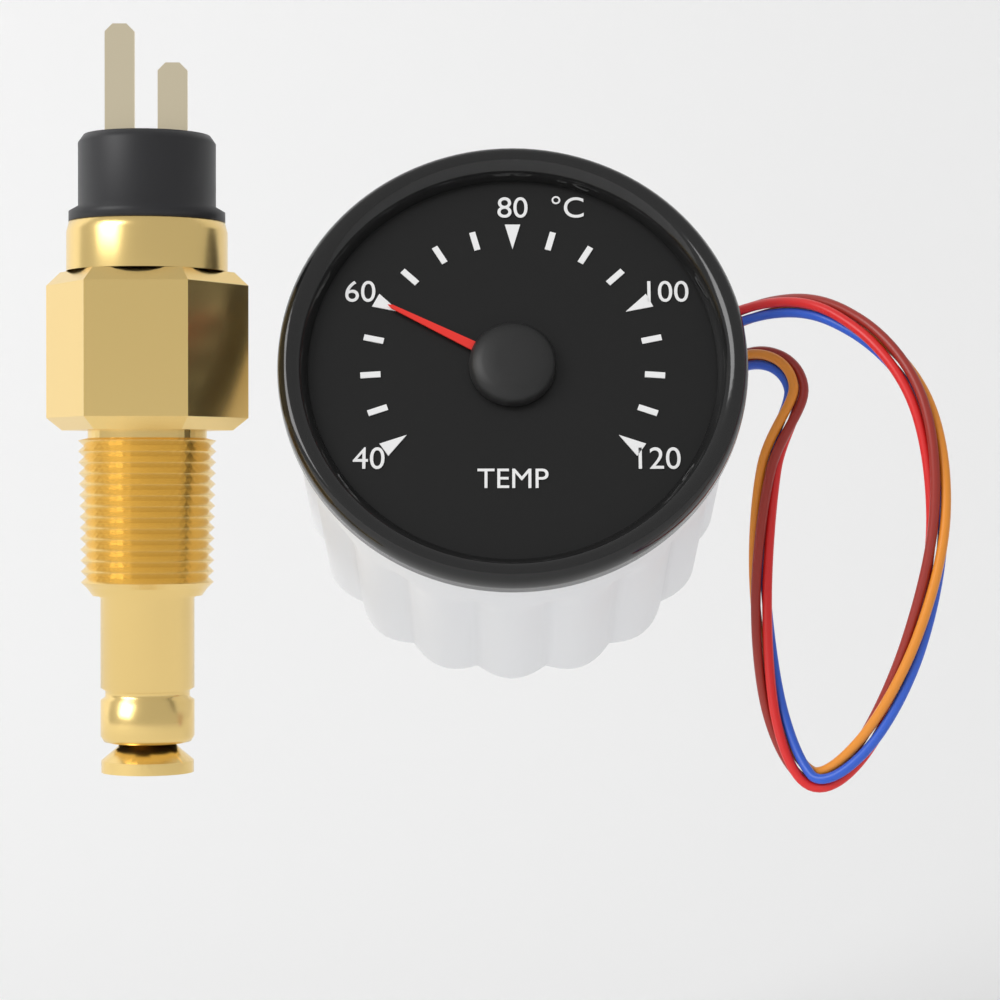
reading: 60 °C
